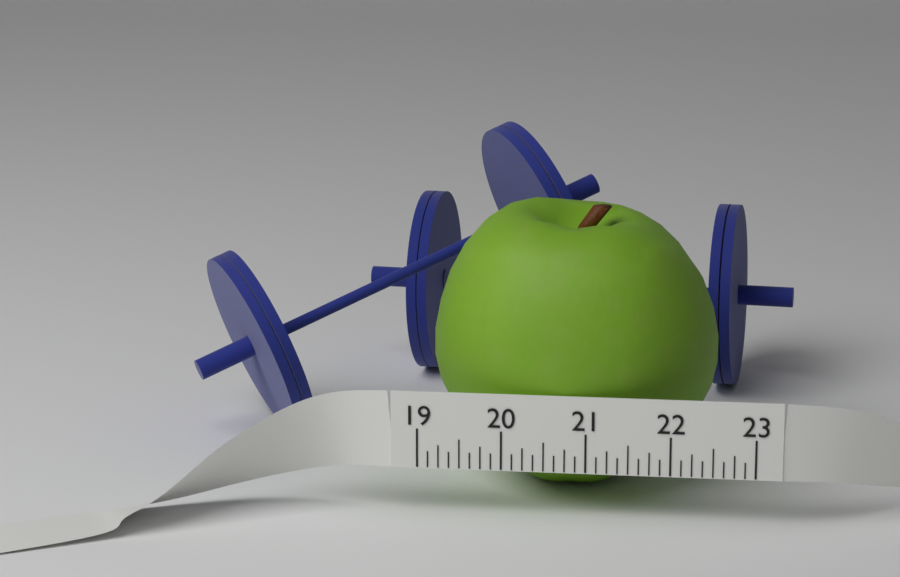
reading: 22.500 (no unit)
